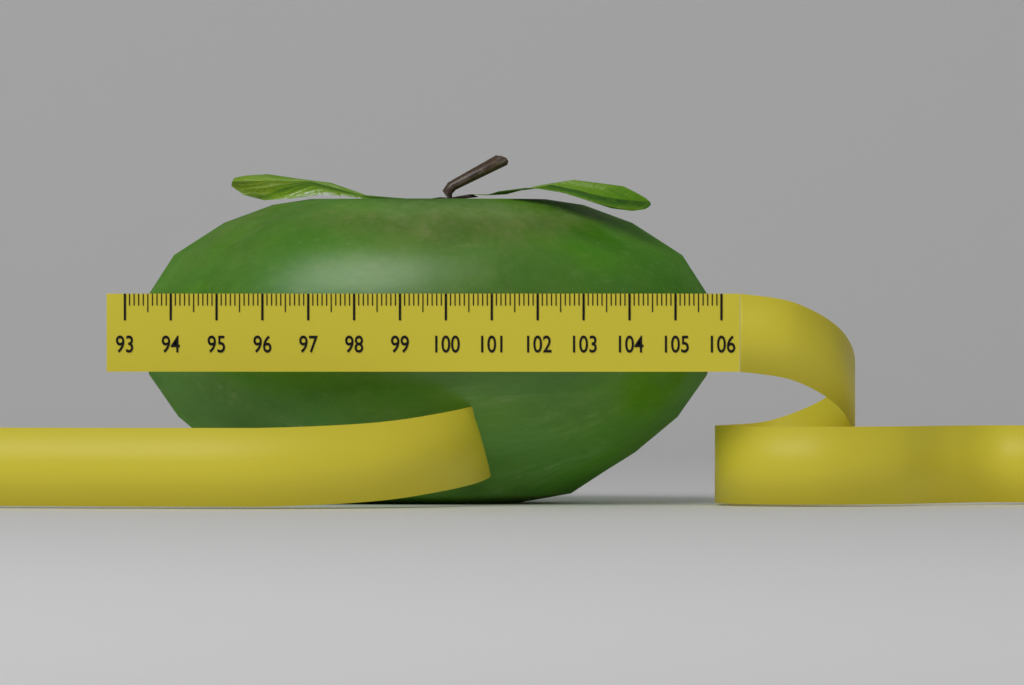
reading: 105.9 (no unit)
